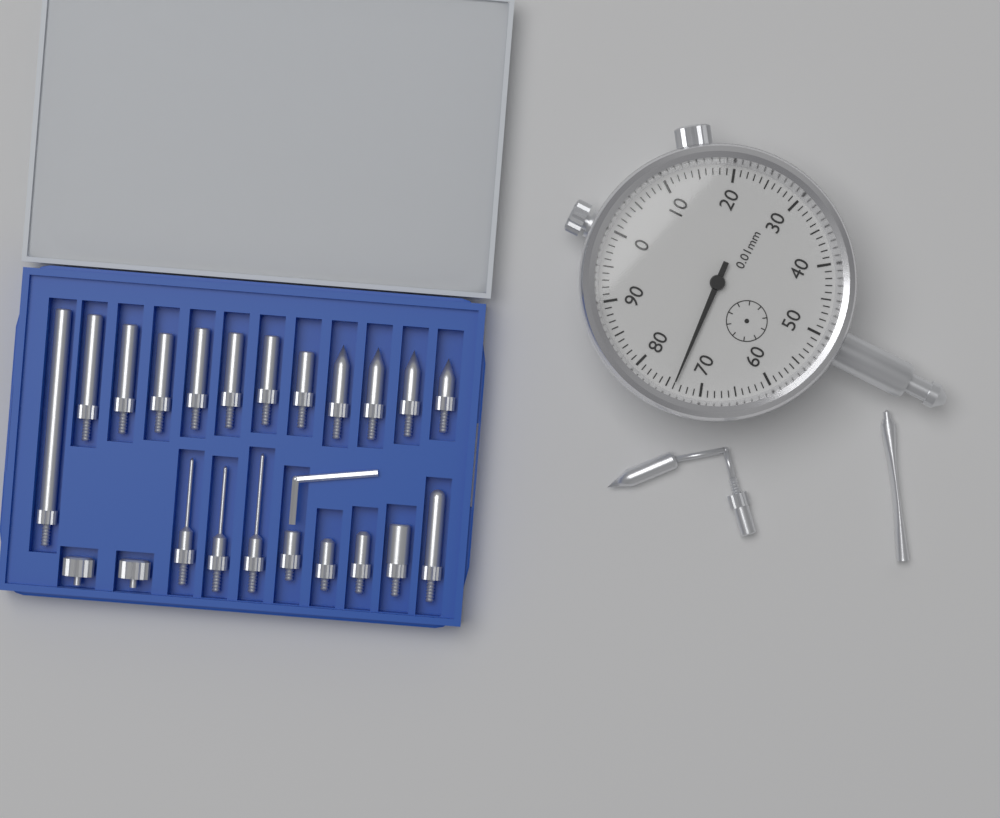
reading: 0.74 mm
